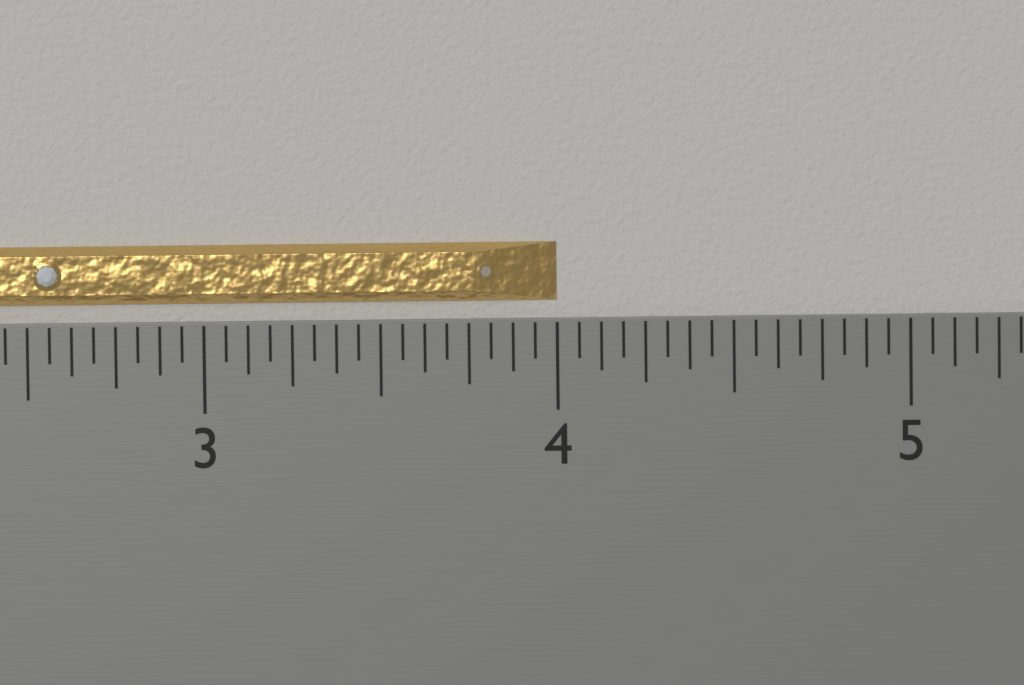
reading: 4.0000 inch
